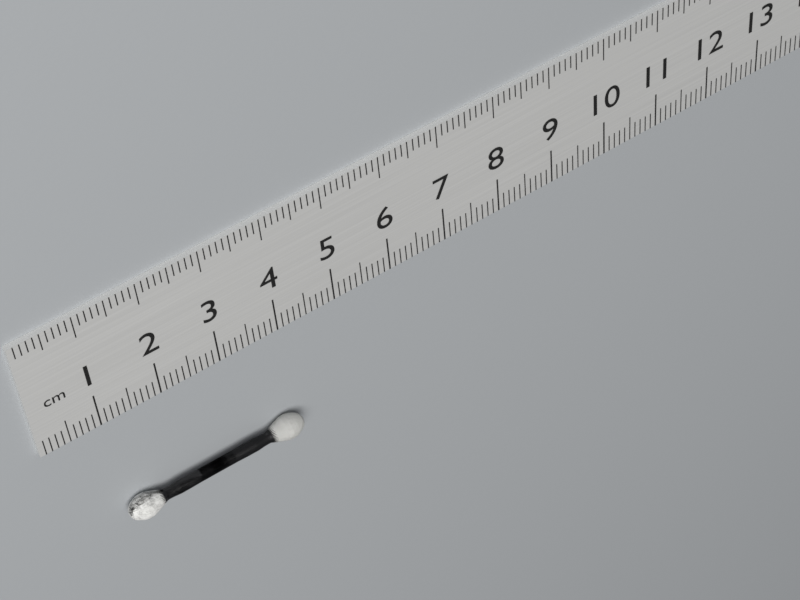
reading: 4.1 cm
